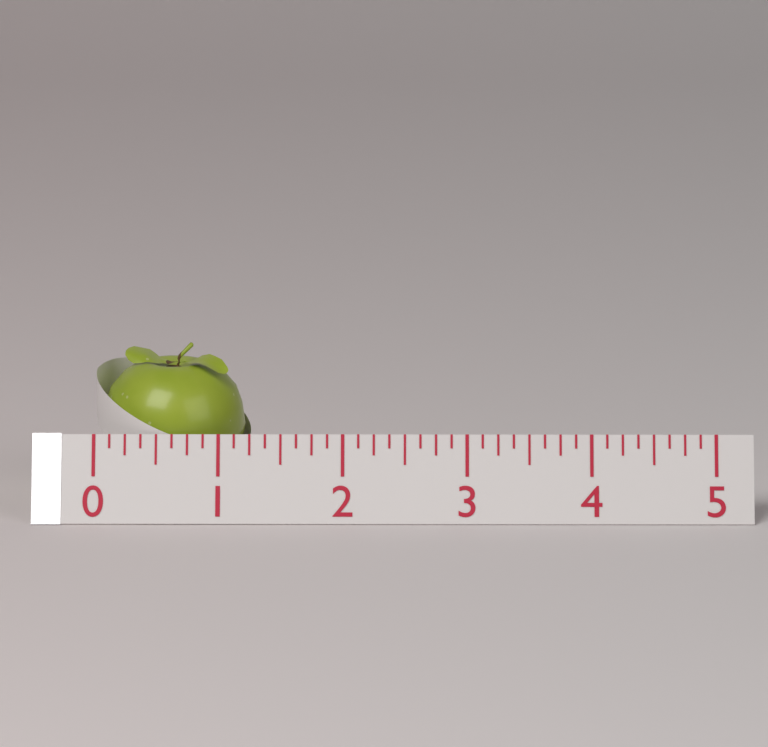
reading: 1.250 (no unit)
